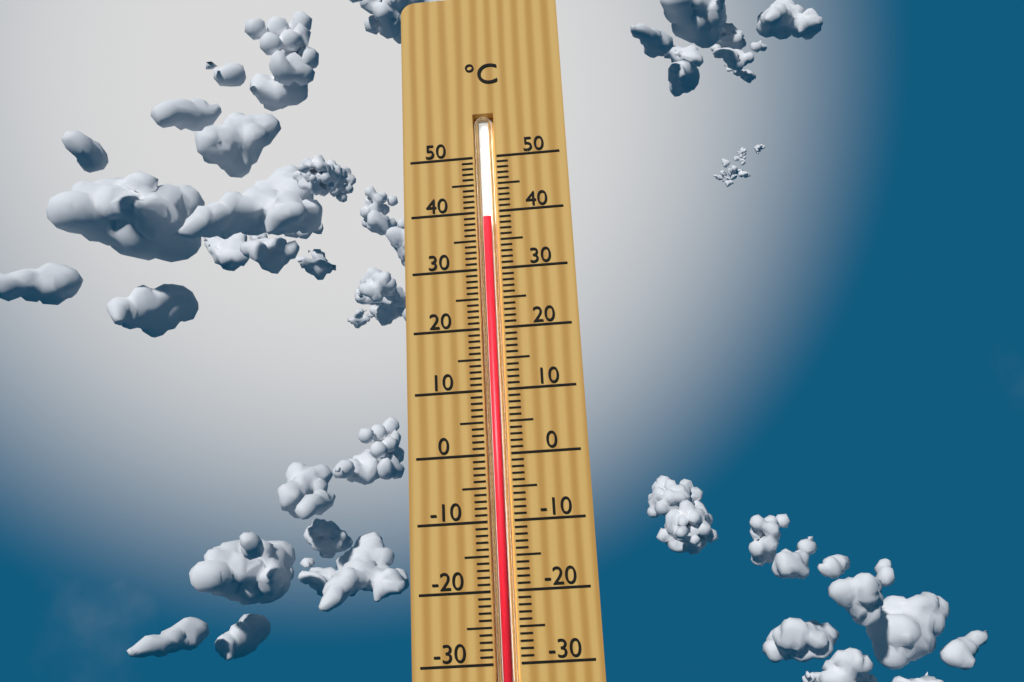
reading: 39 °C
